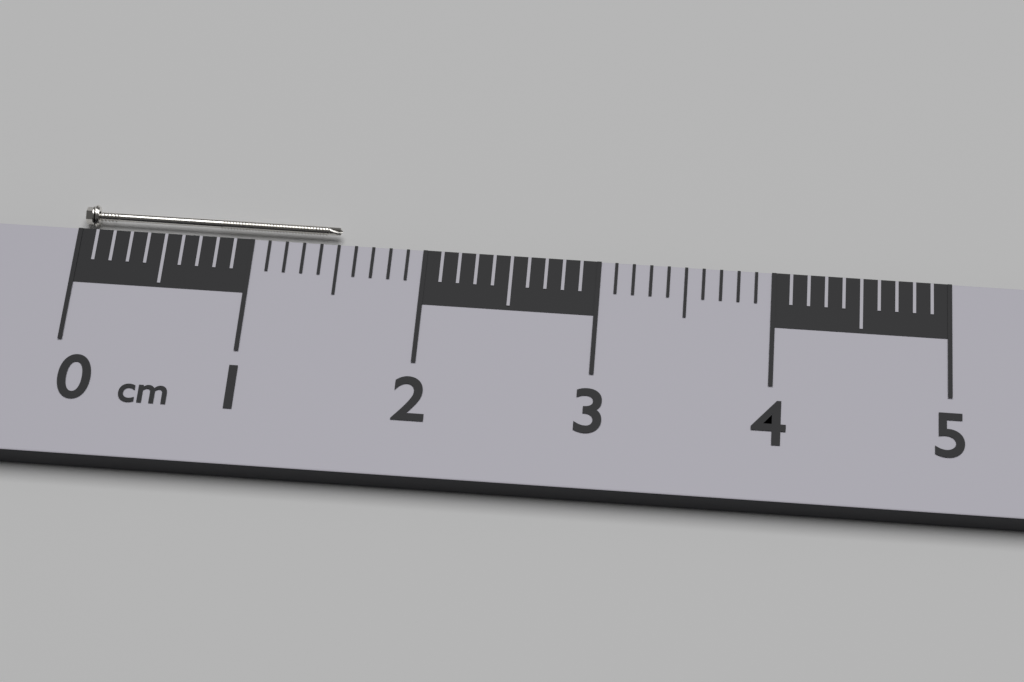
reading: 1.5 cm
